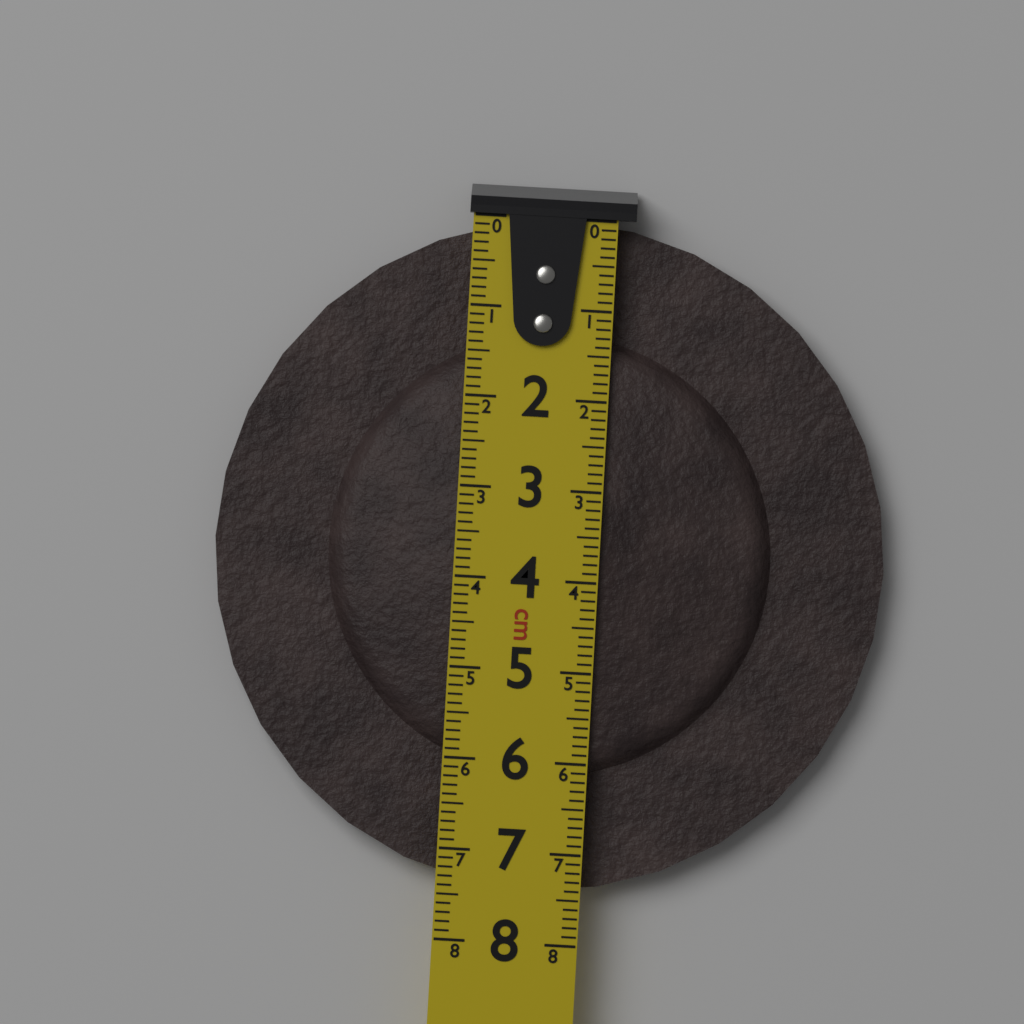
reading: 7.4 cm
